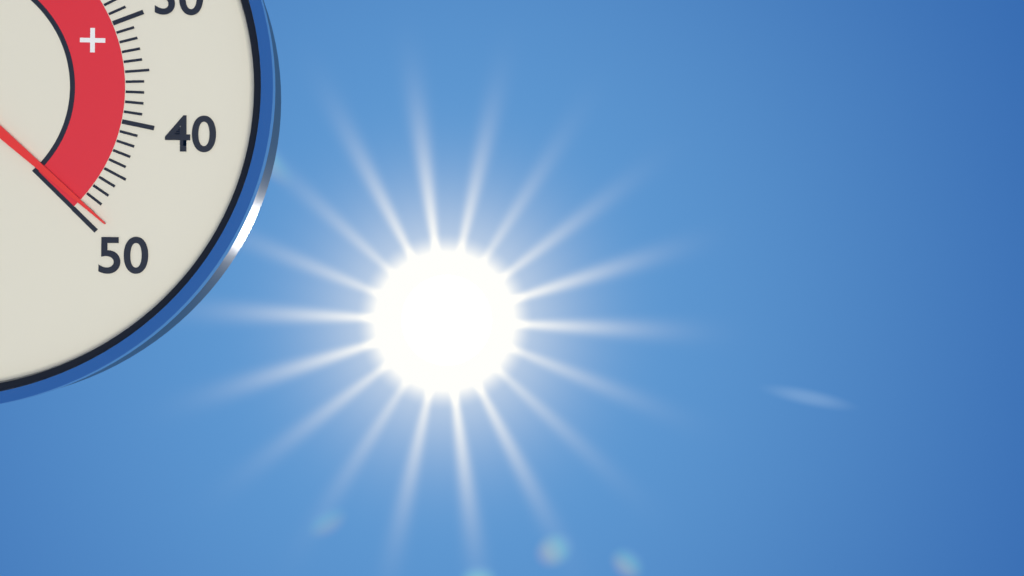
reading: 49 °C
